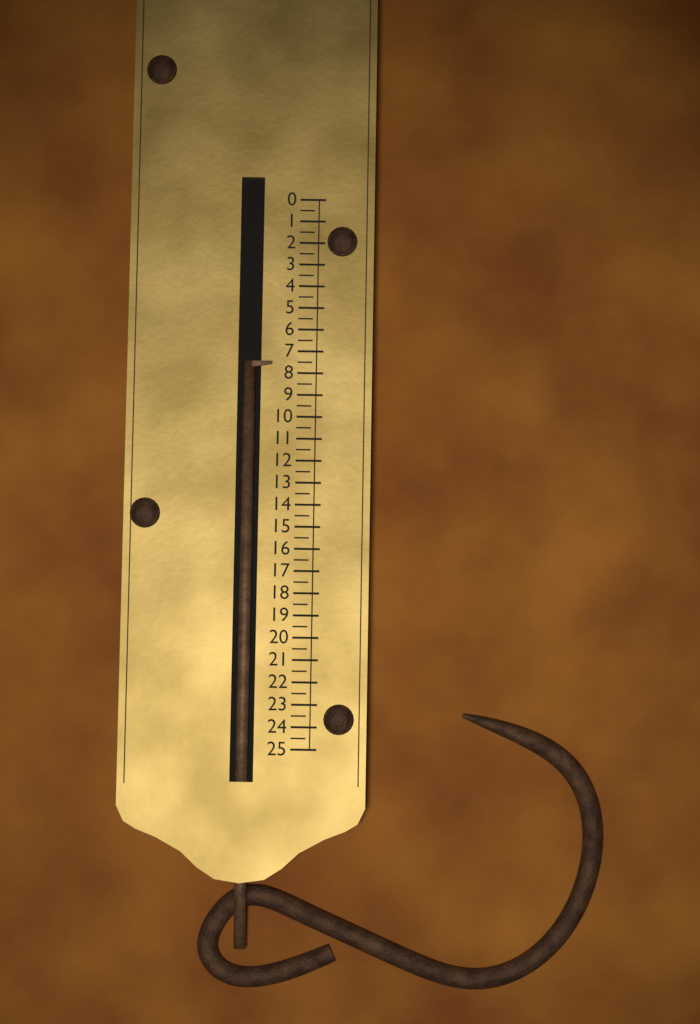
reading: 7.5 (no unit)
